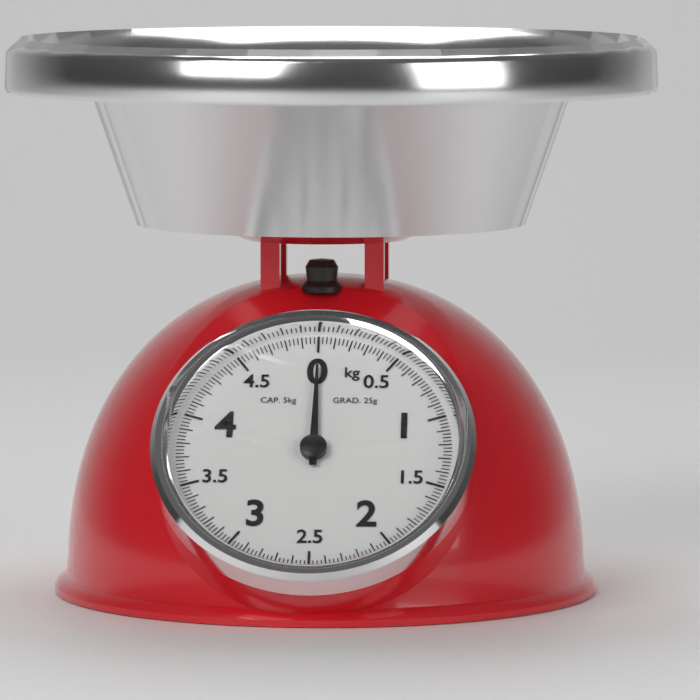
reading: 0.000 kg
